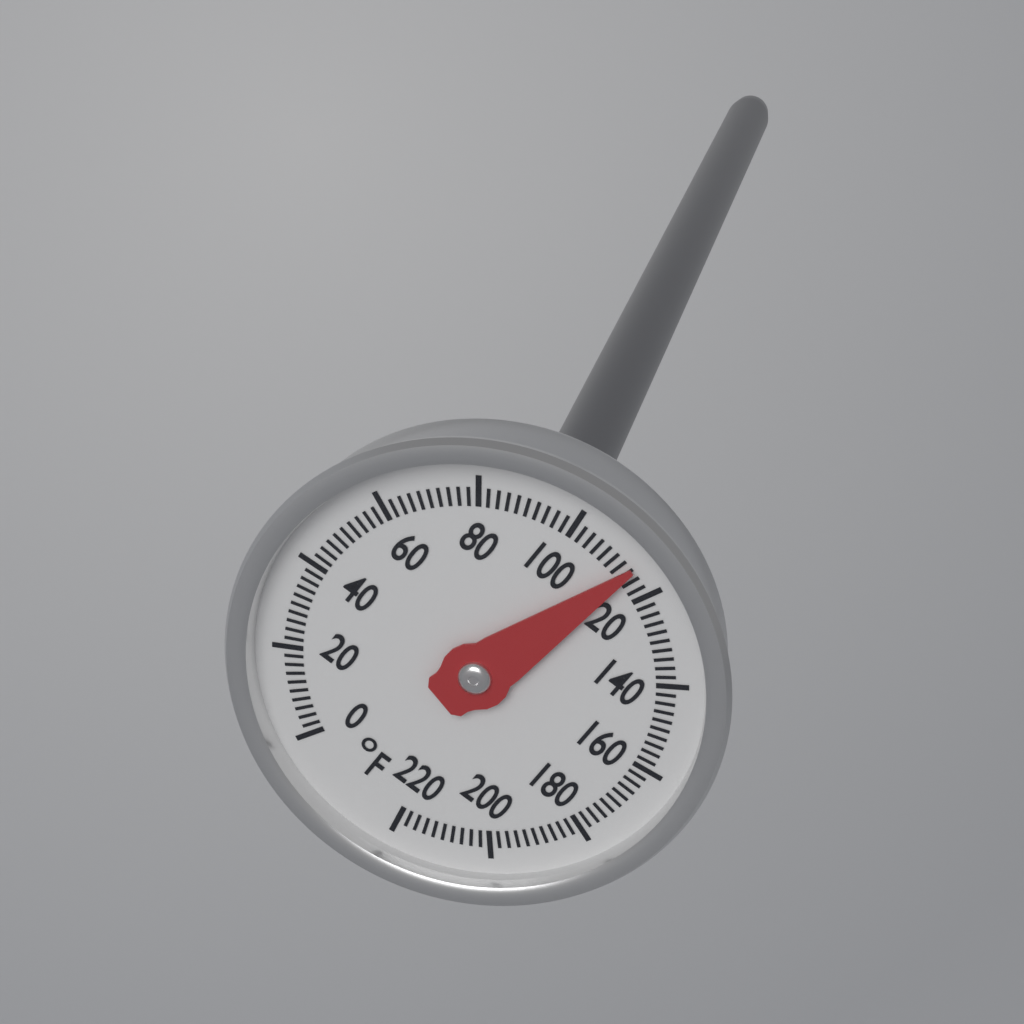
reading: 114 °F
